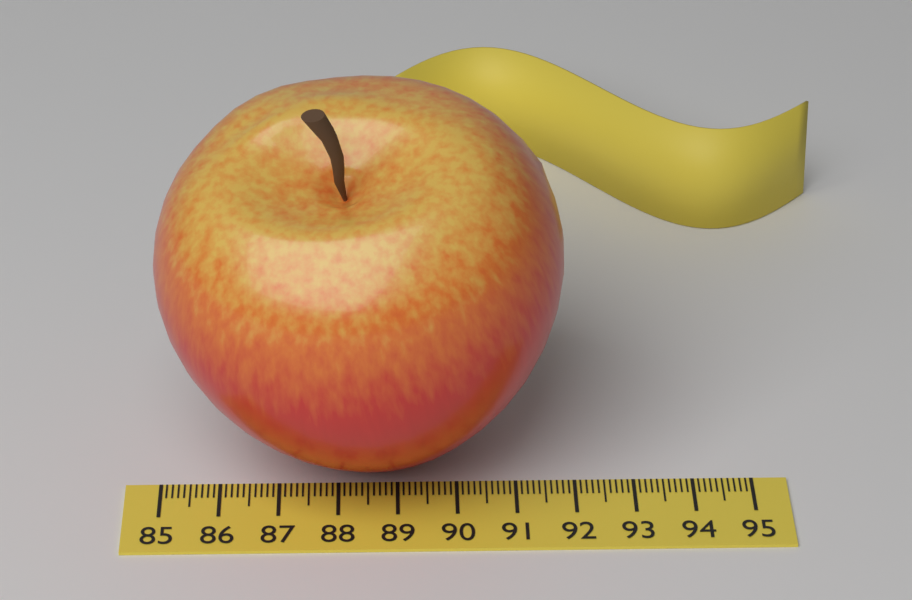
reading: 91.8 (no unit)
